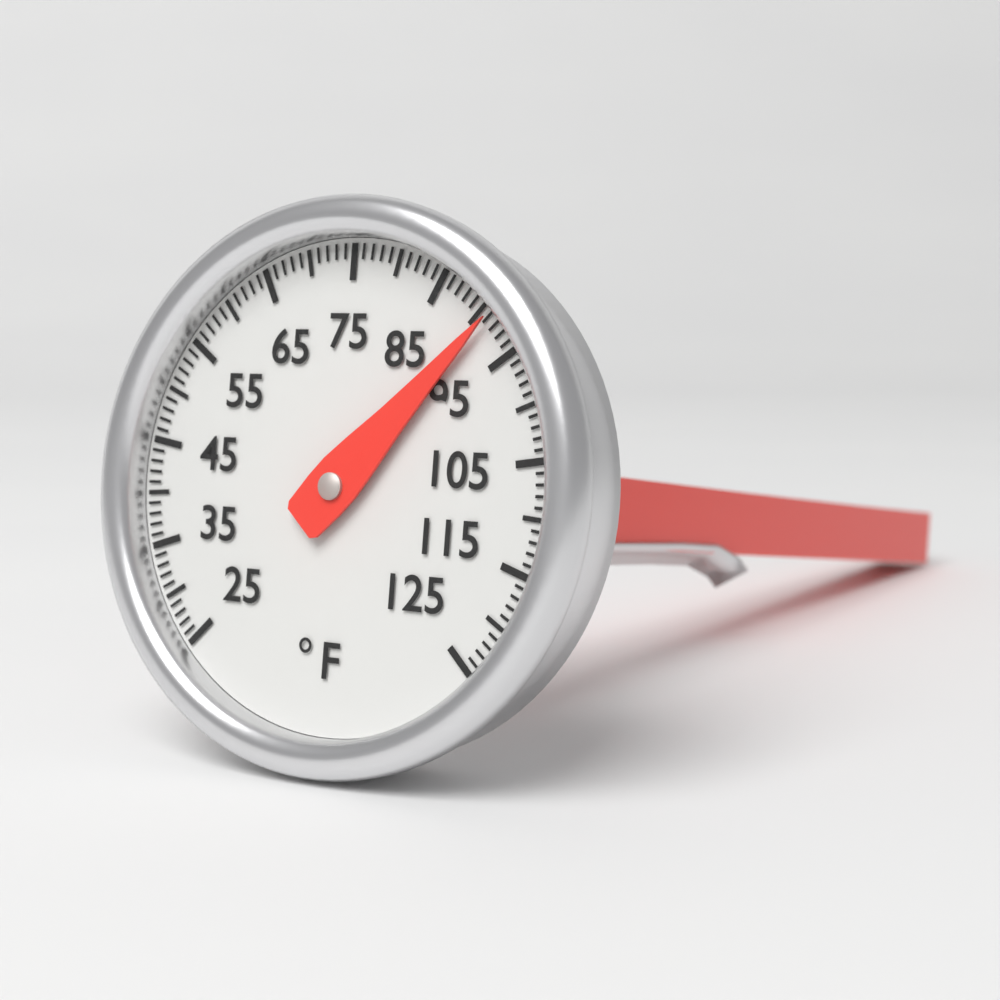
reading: 91 °F
